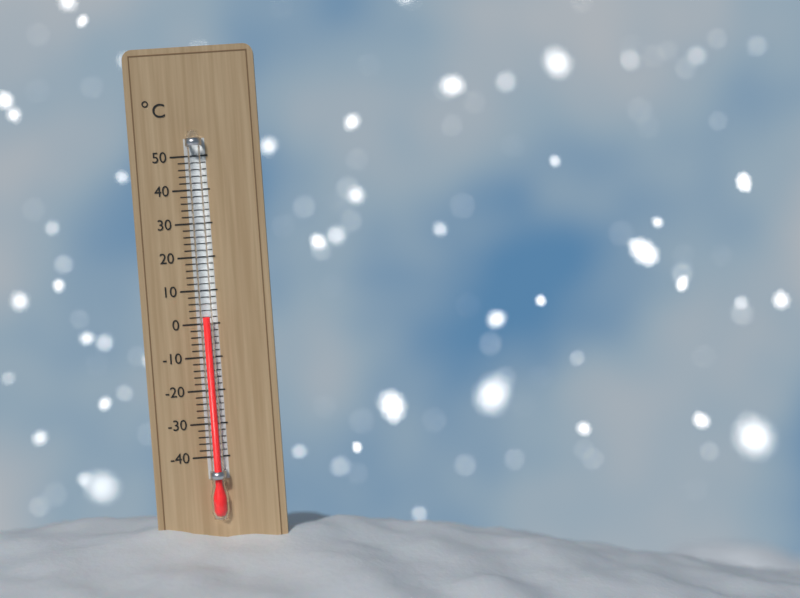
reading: 2 °C
